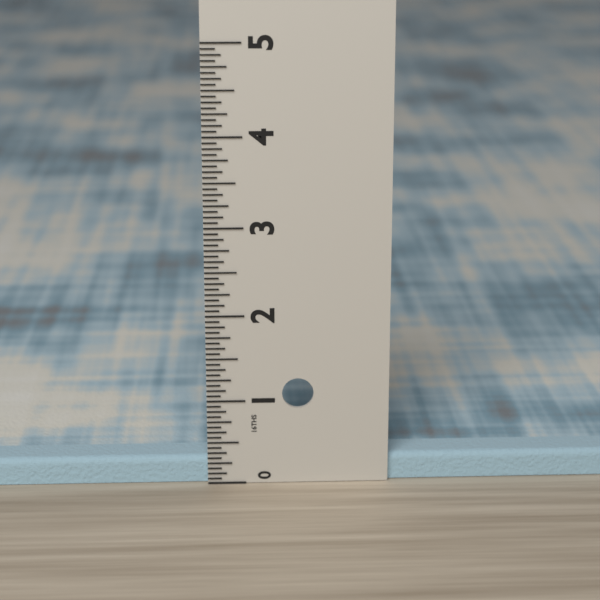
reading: 0.3125 in
